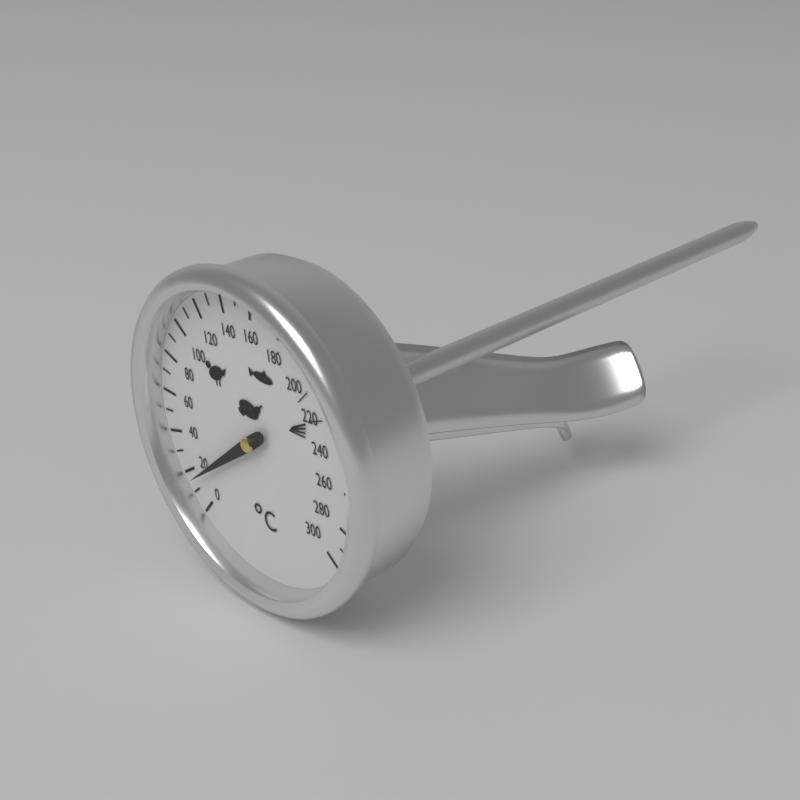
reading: 15 °C
